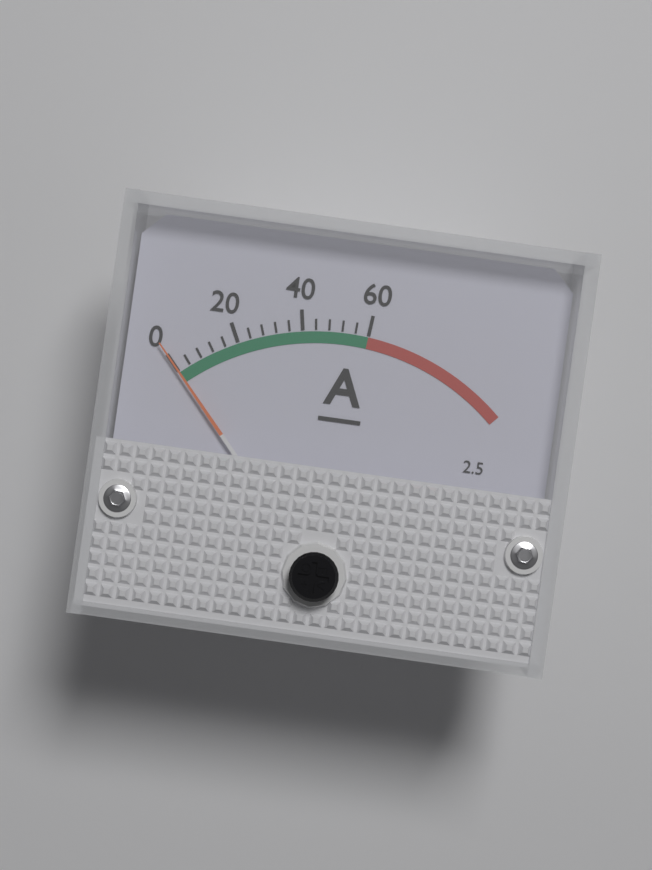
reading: 0 A
